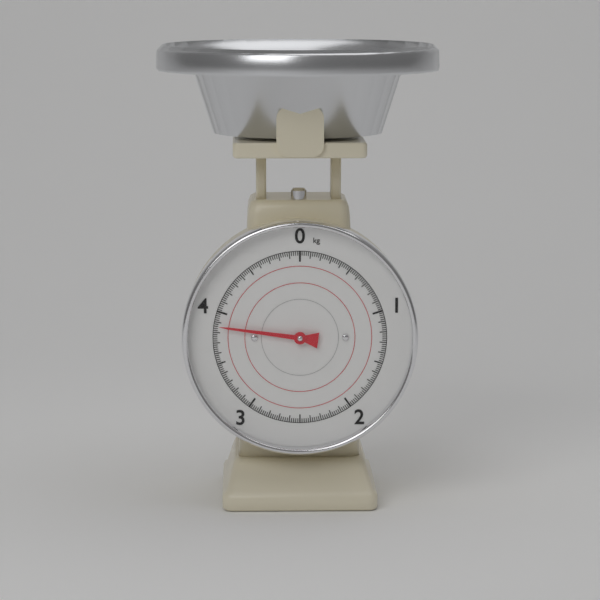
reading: 3.86 kg
